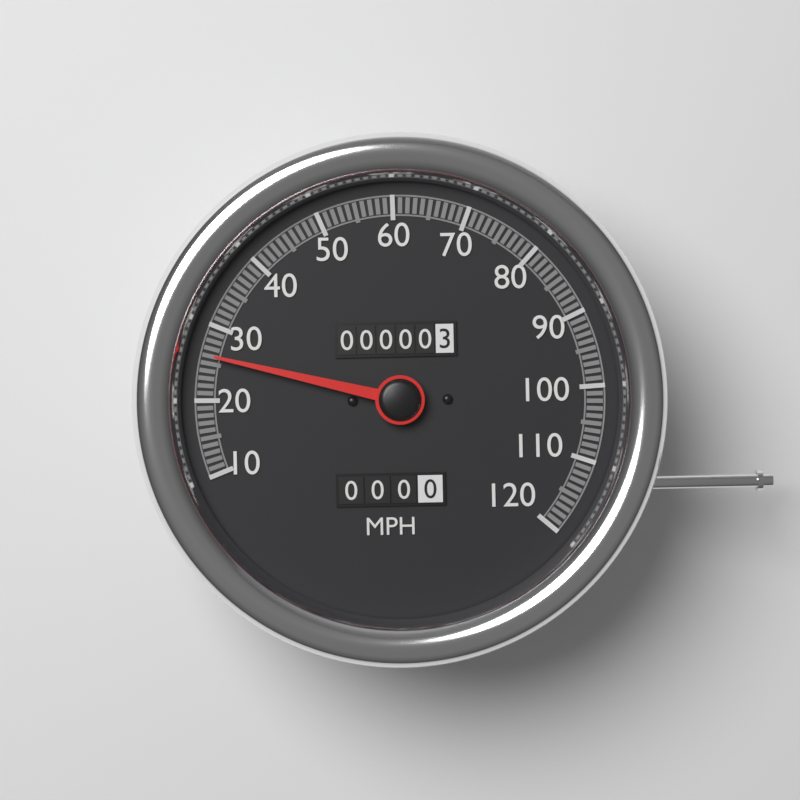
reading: 26 MPH
